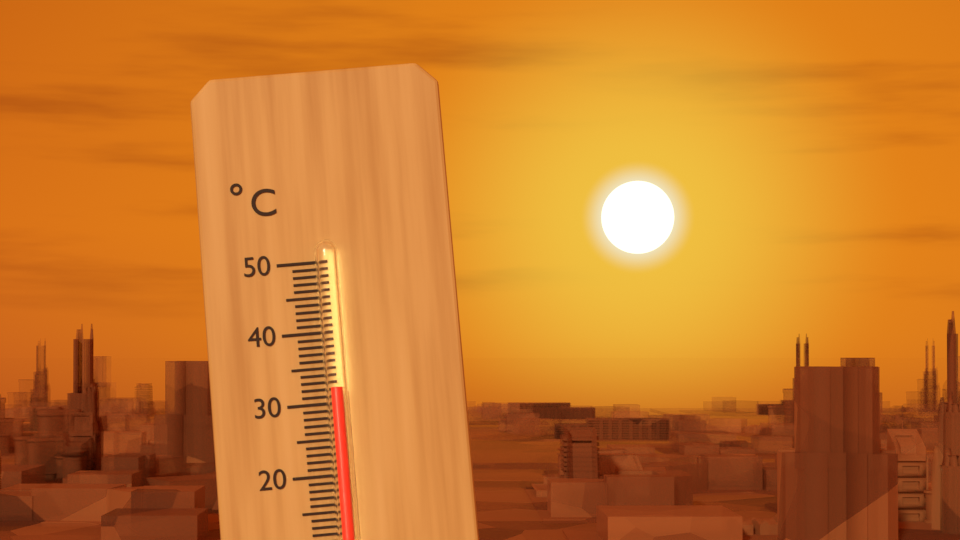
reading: 32 °C
